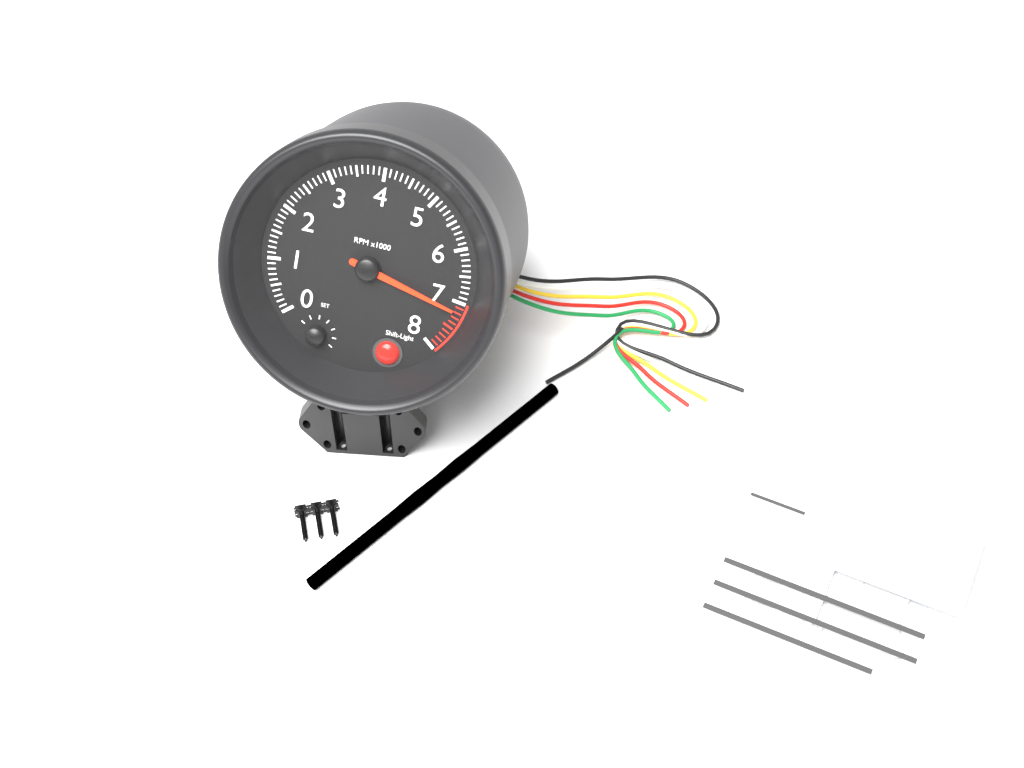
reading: 7200 RPM
